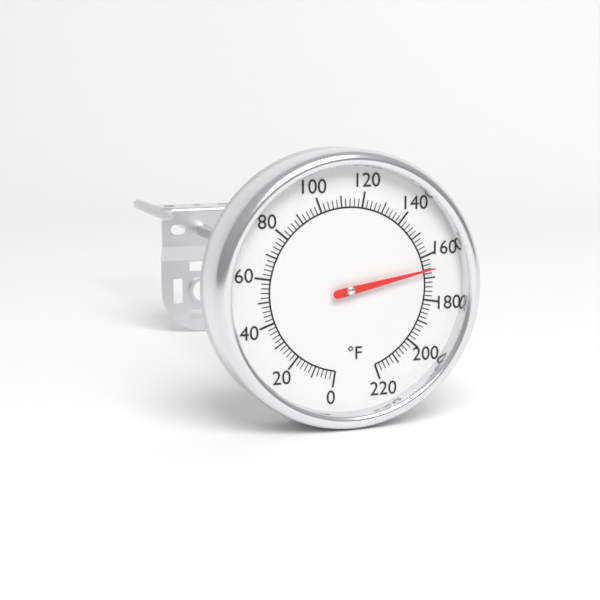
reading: 166 °F
